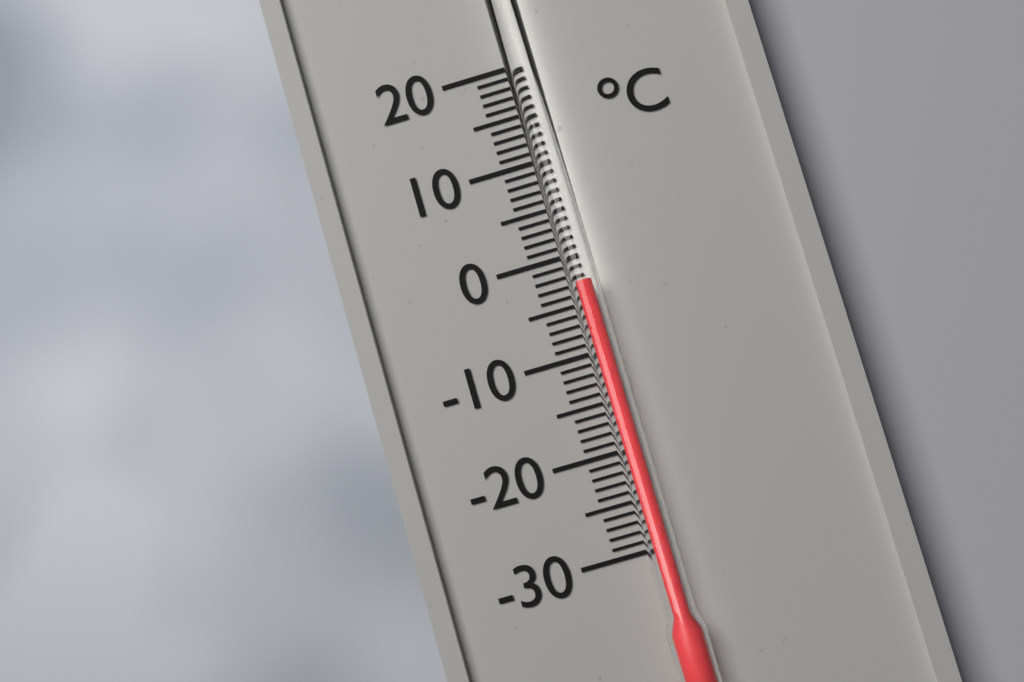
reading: -3 °C
